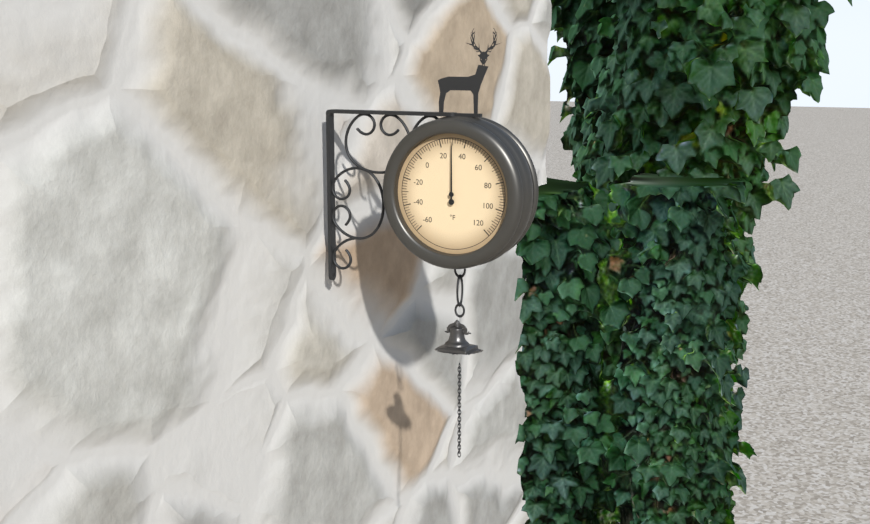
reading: 30 °F
